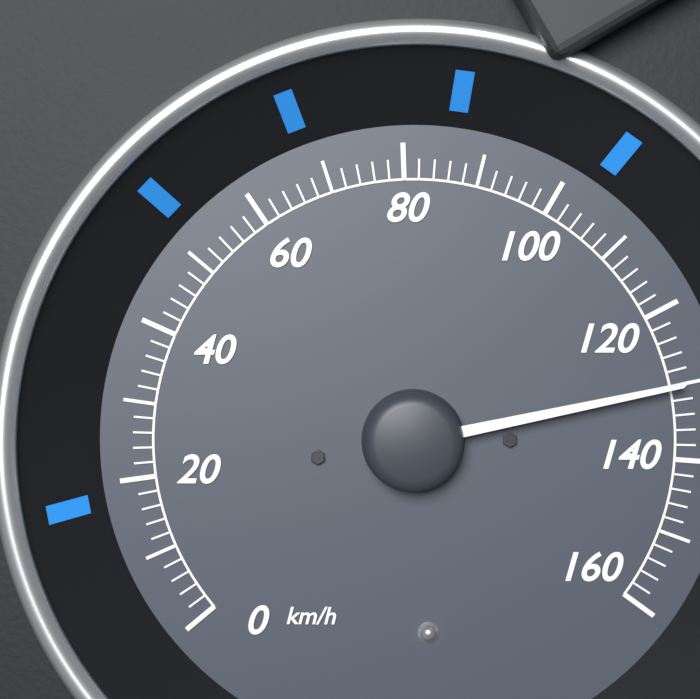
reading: 130 km/h
